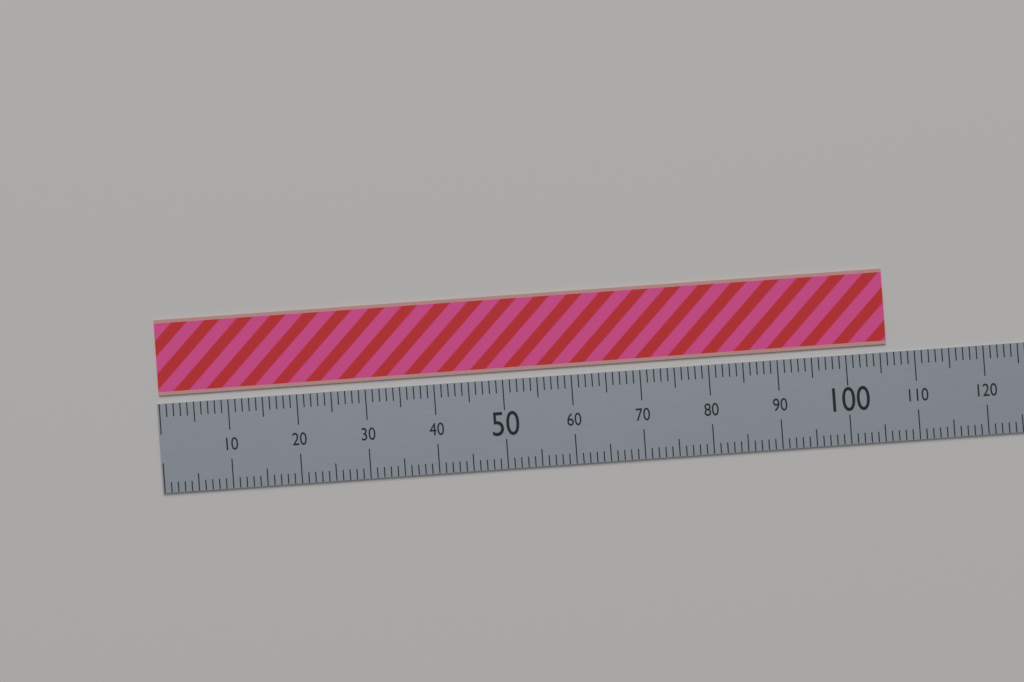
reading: 106 (no unit)
